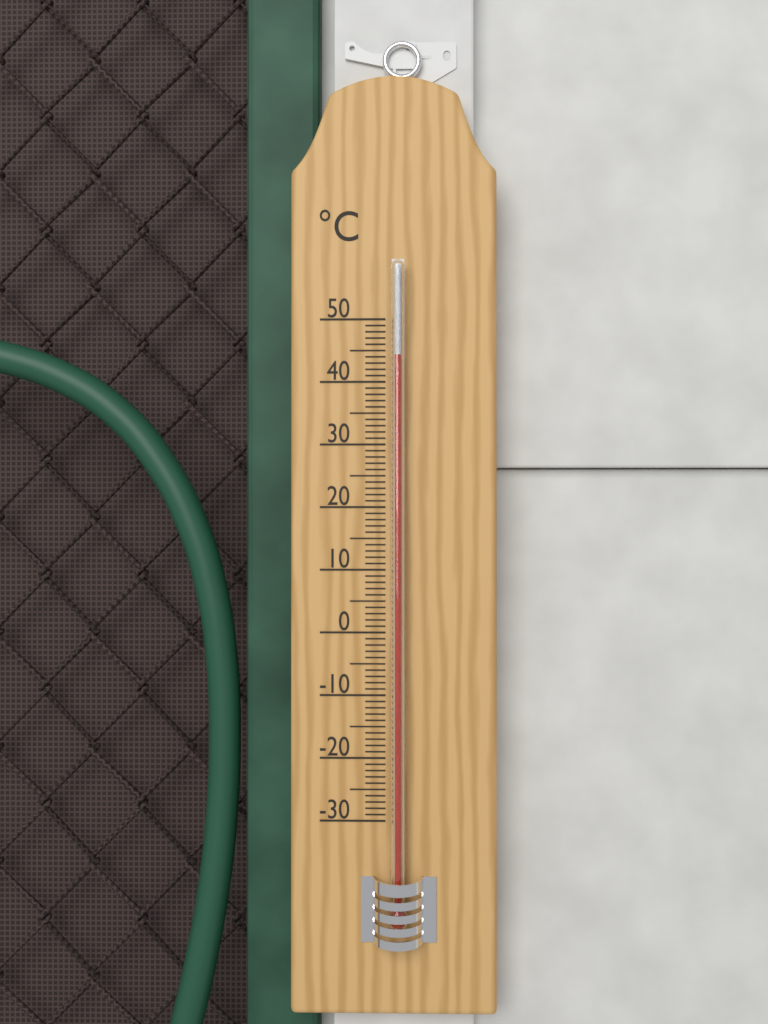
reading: 44 °C
